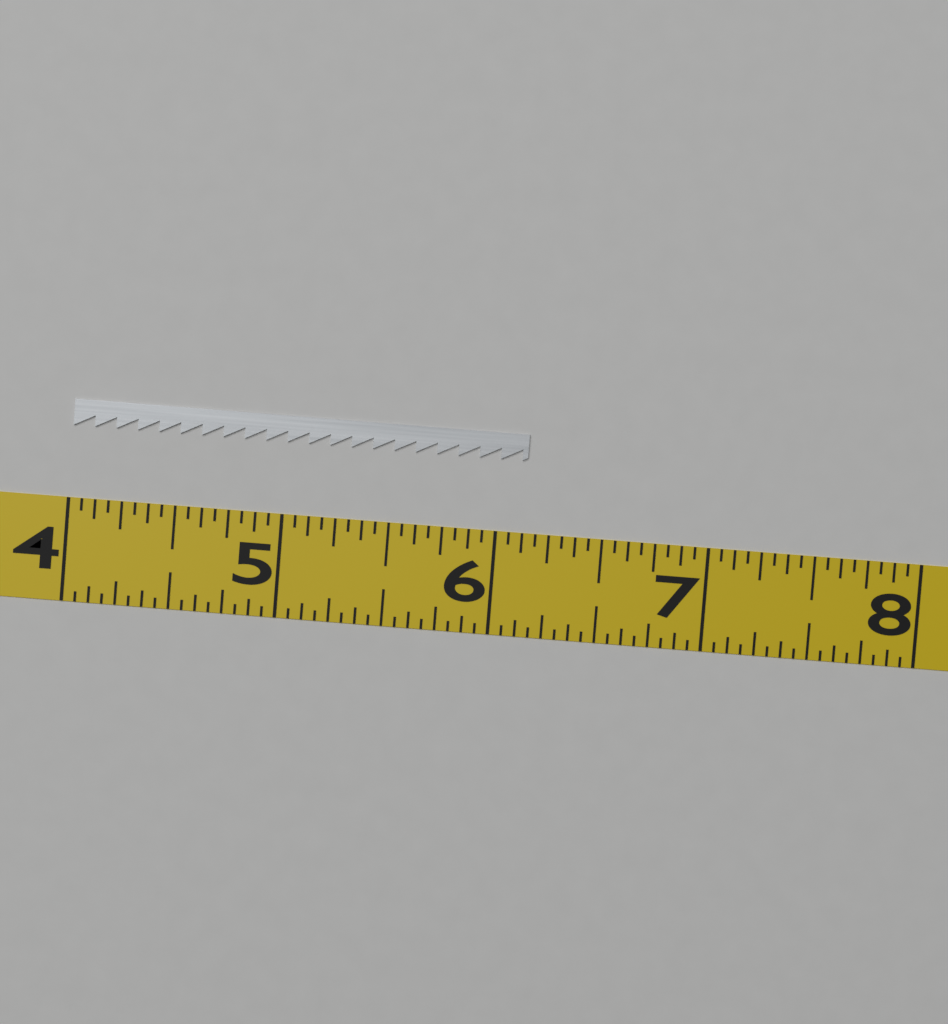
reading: 6.1250 (no unit)
